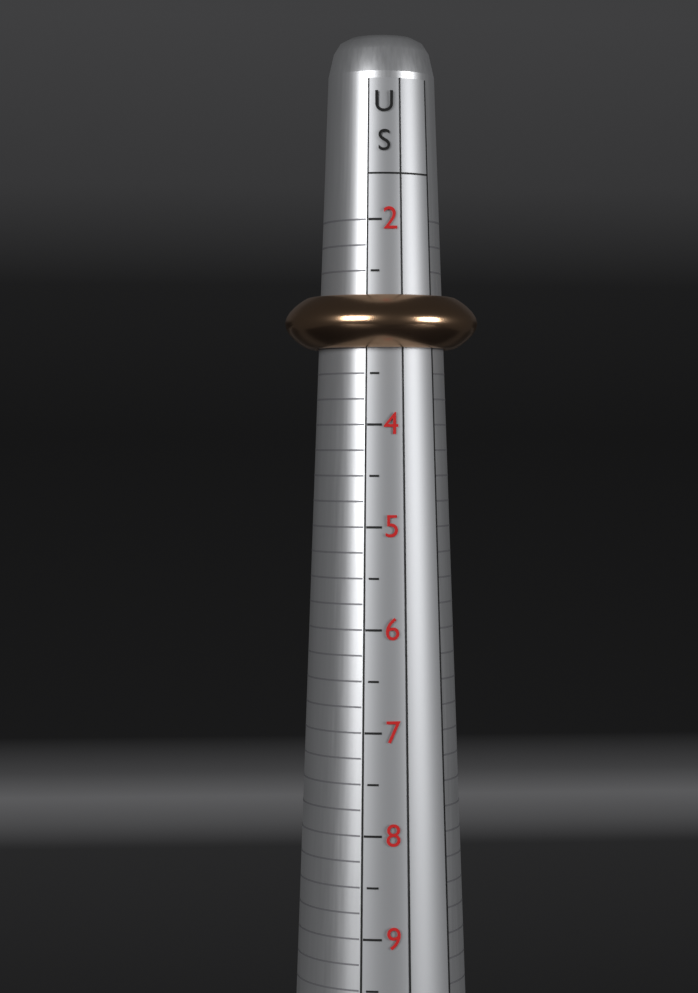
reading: 3.25 US
